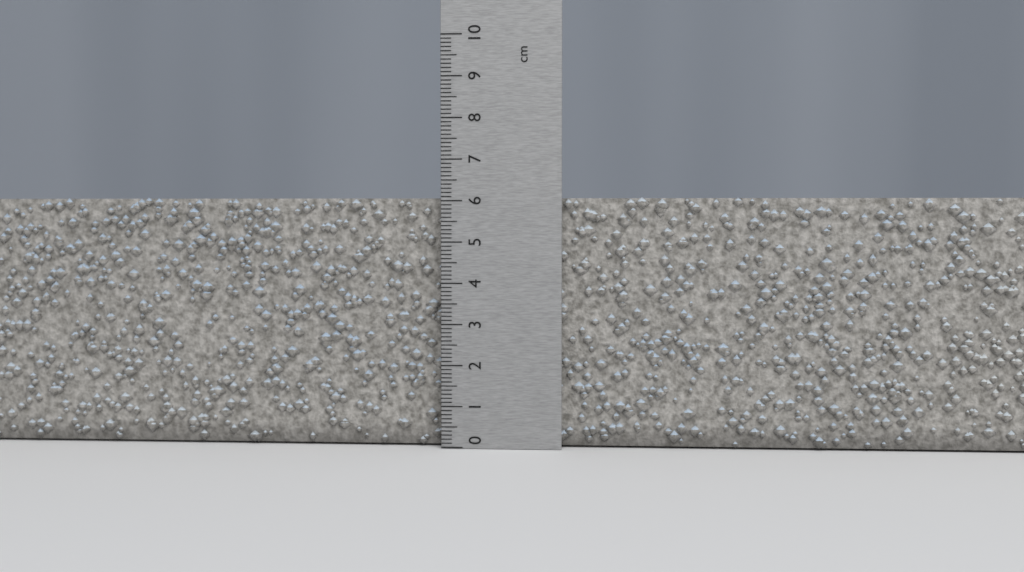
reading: 6.1 cm
